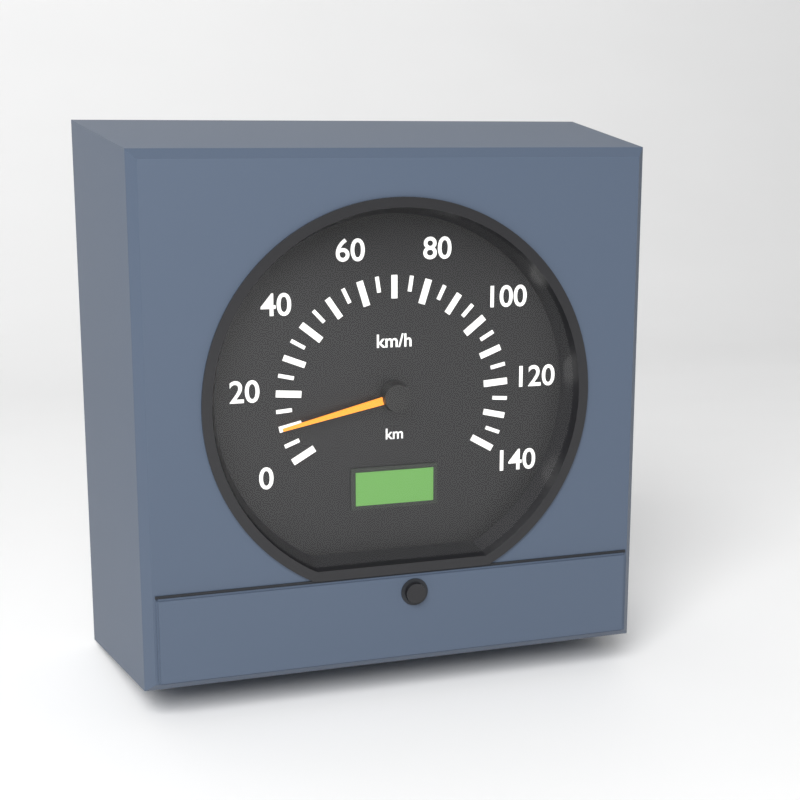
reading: 10 km/h
